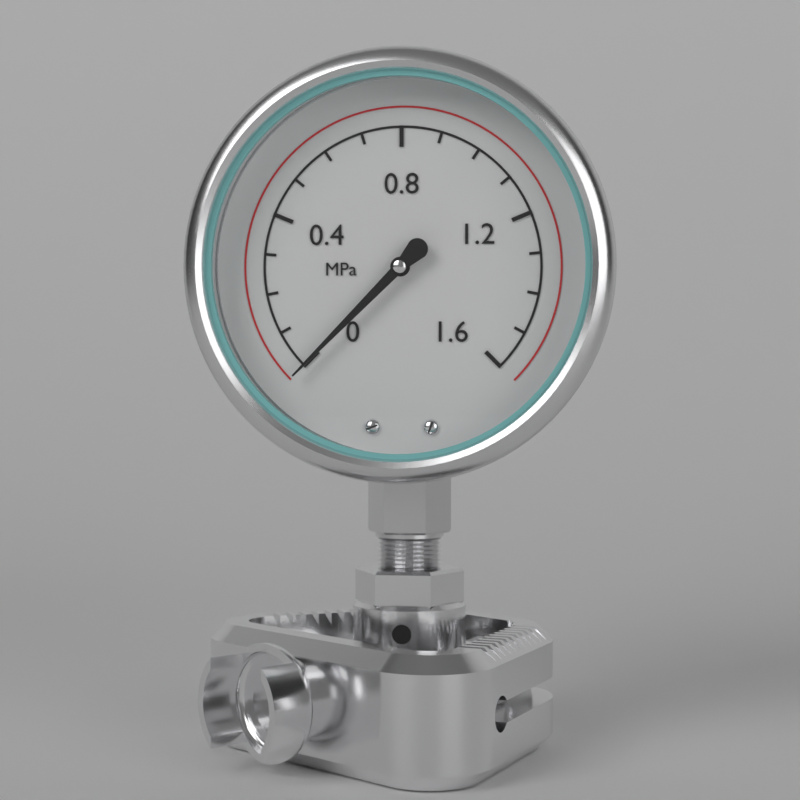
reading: 0.0 MPa
